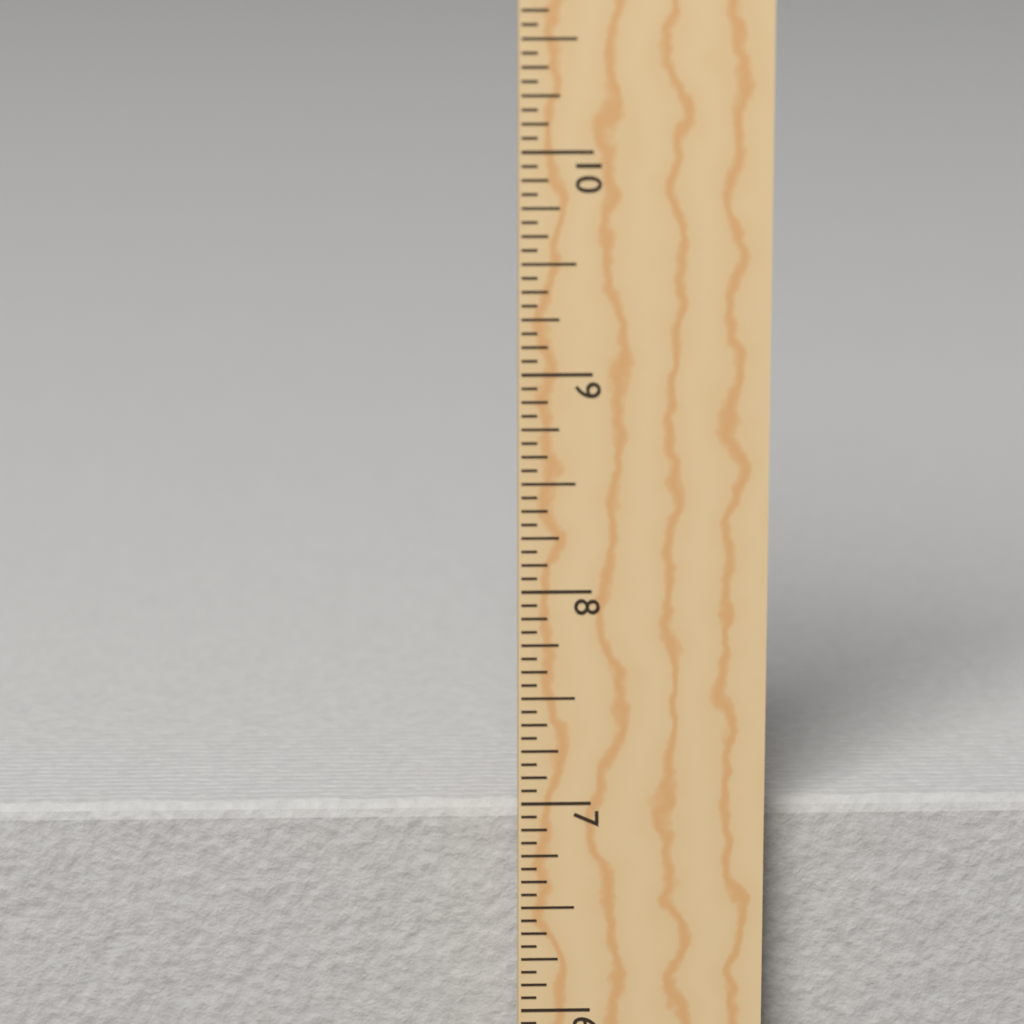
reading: 6.9375 in
